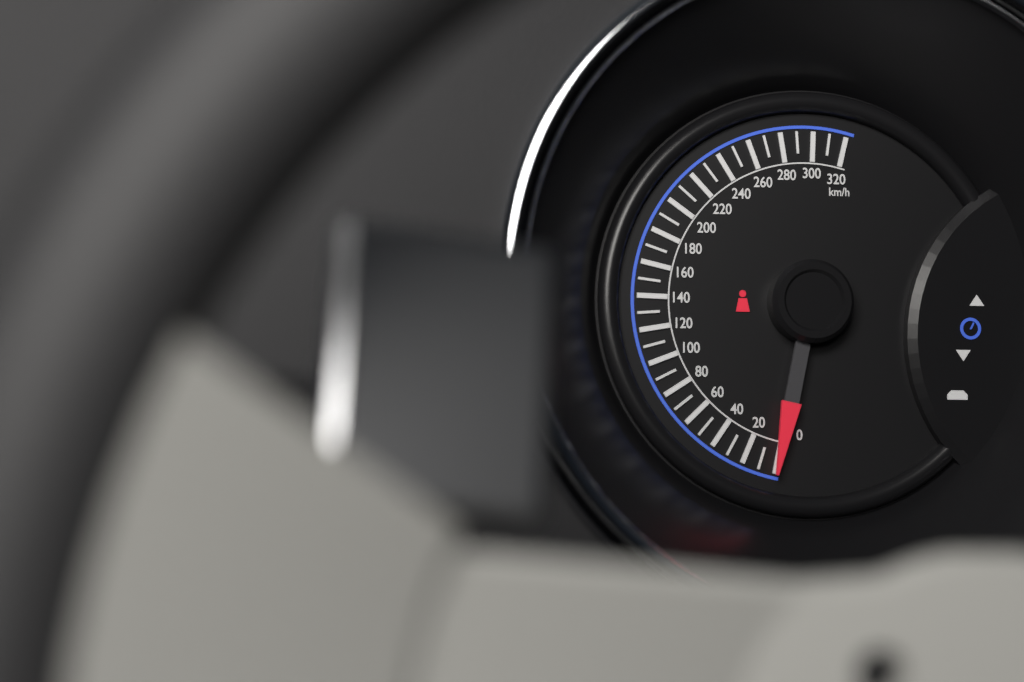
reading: 0 km/h
